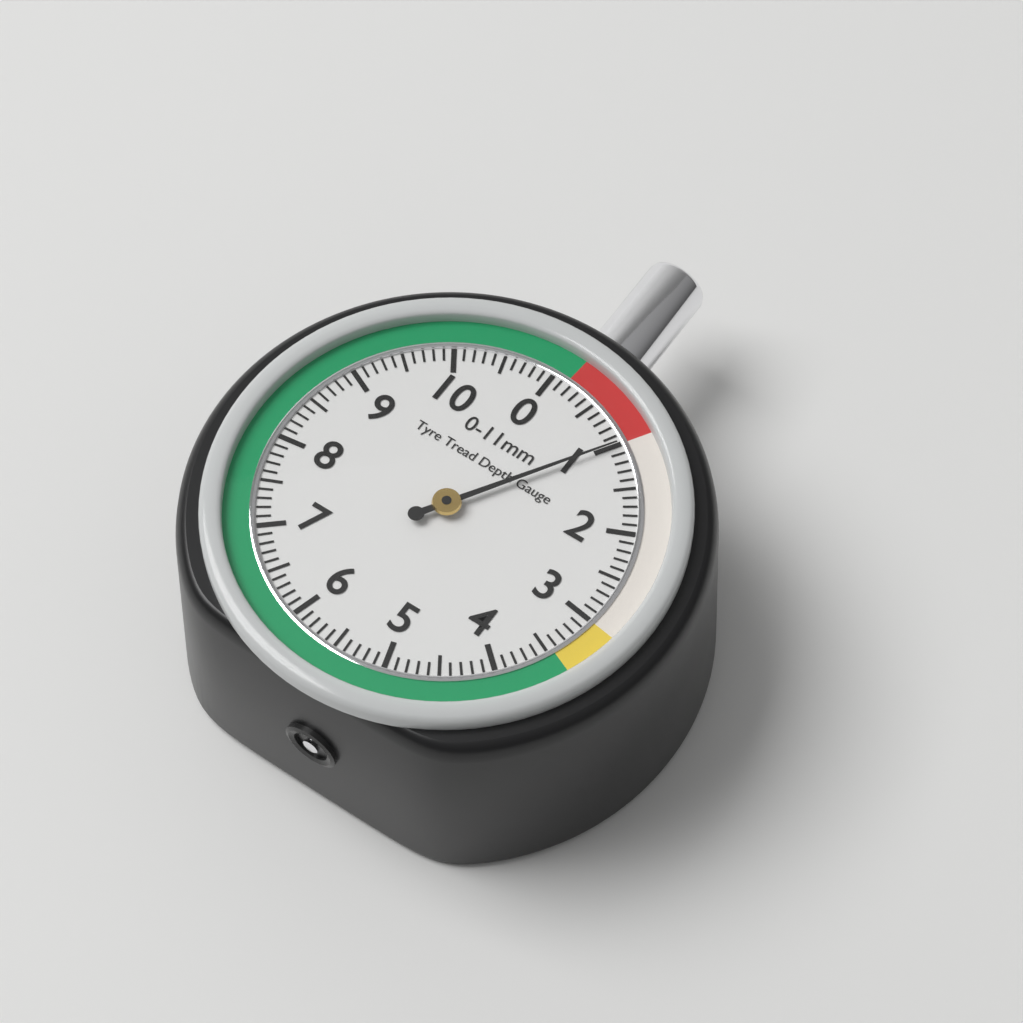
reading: 1.0 mm
